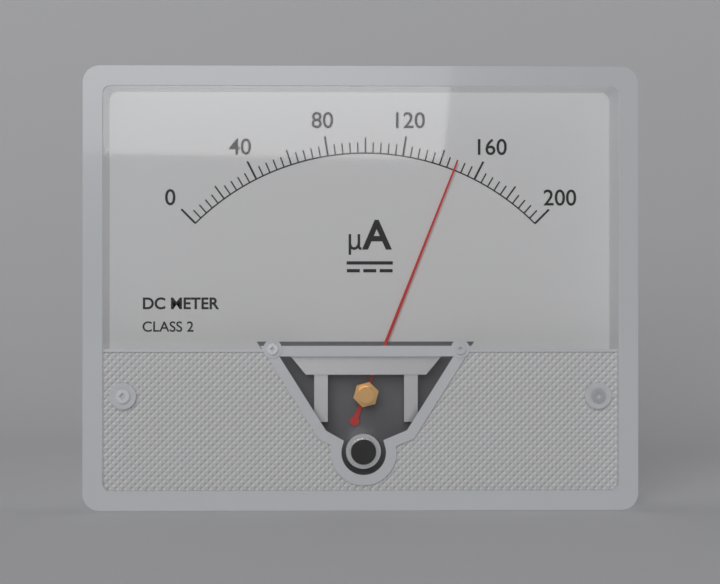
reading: 148 µA
